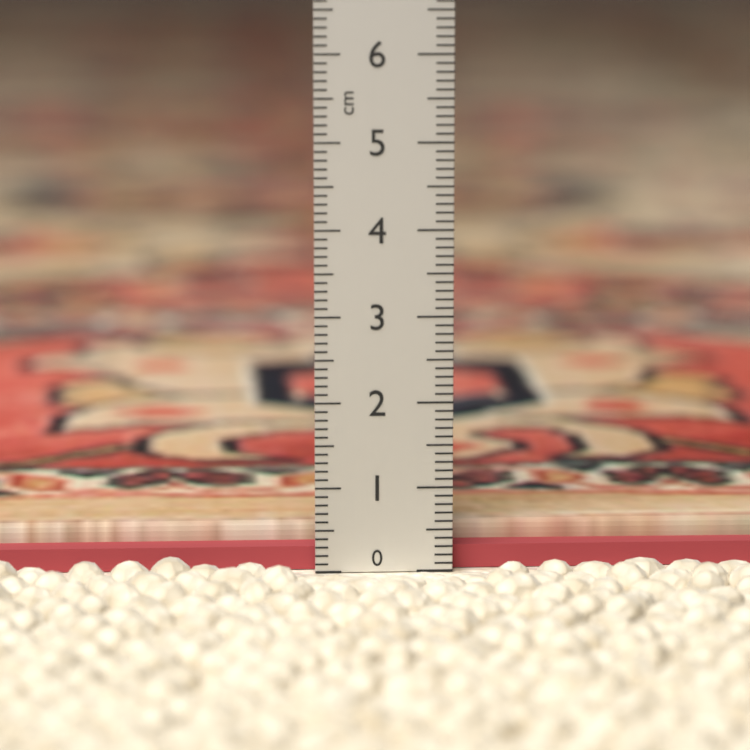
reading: 0.5 cm
